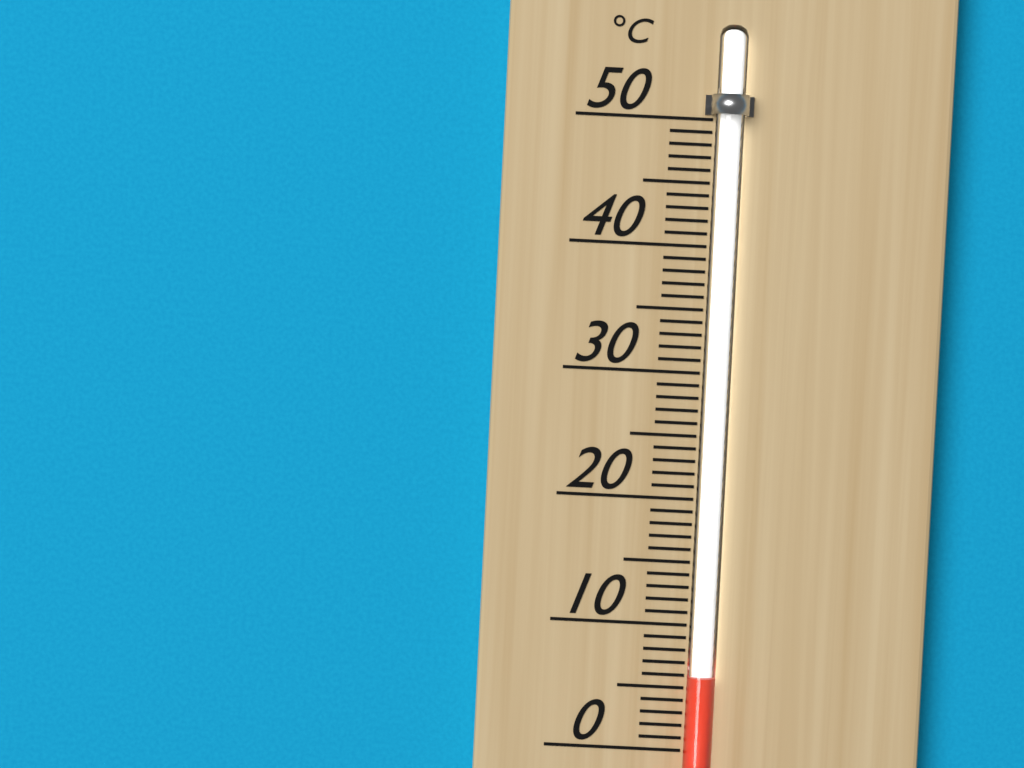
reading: 6 °C
